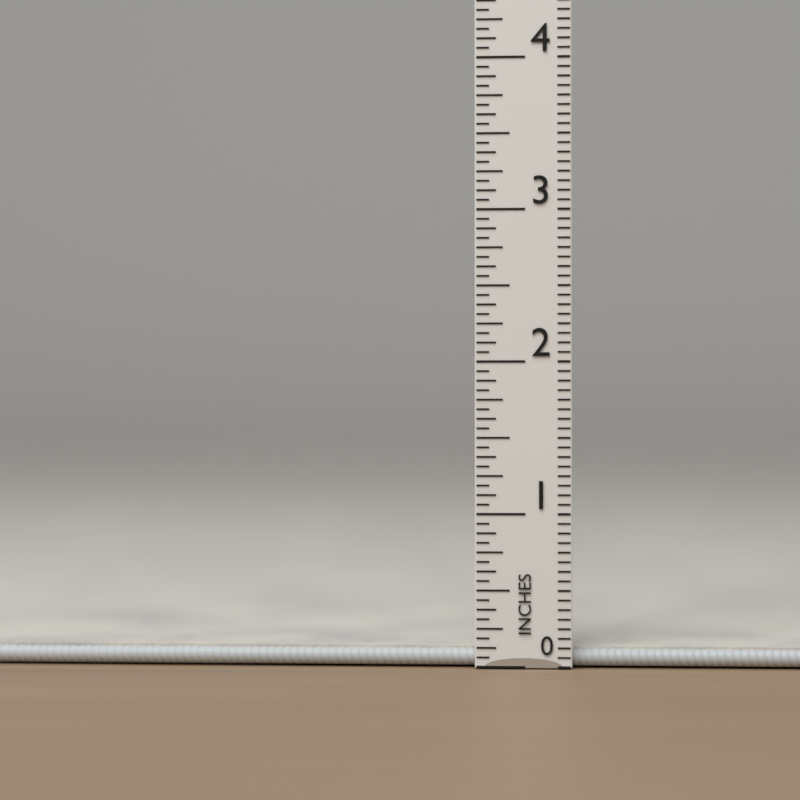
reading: 0.1250 in
